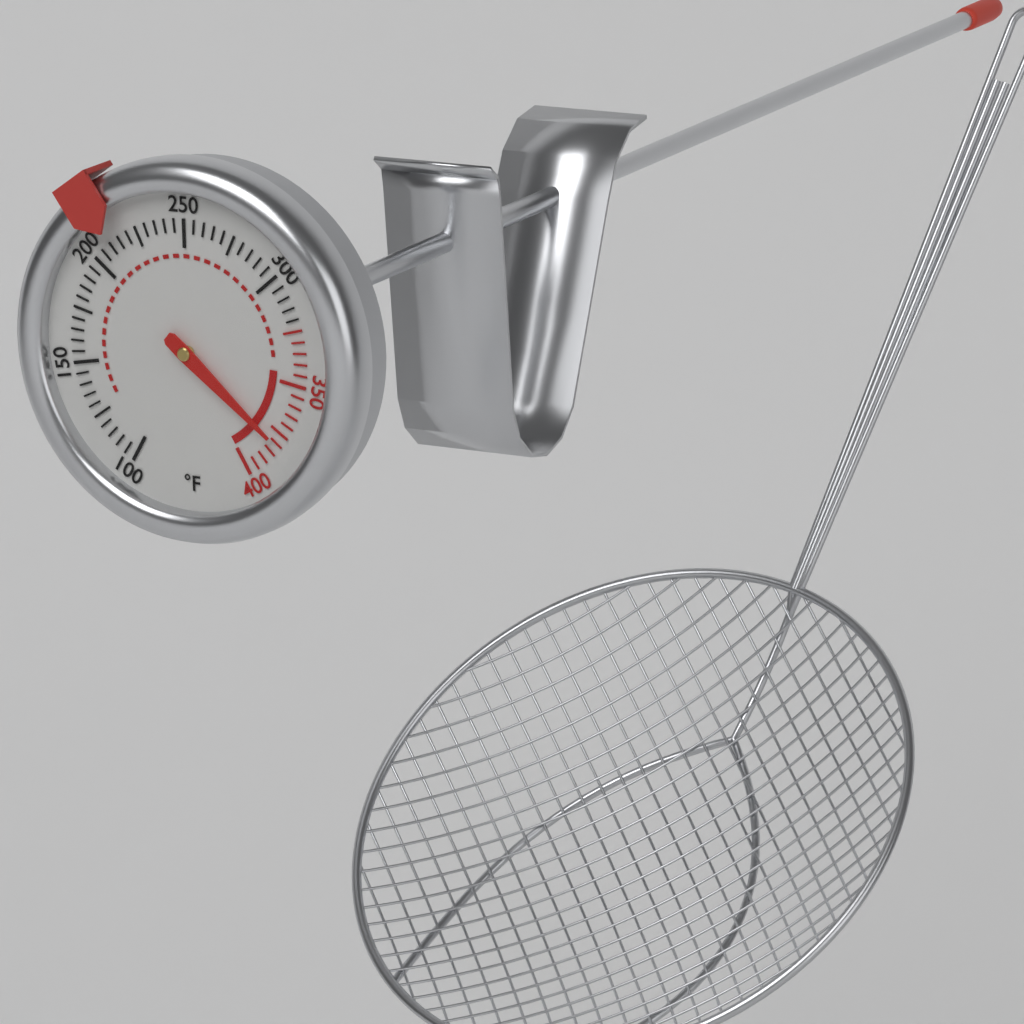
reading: 380 °F
